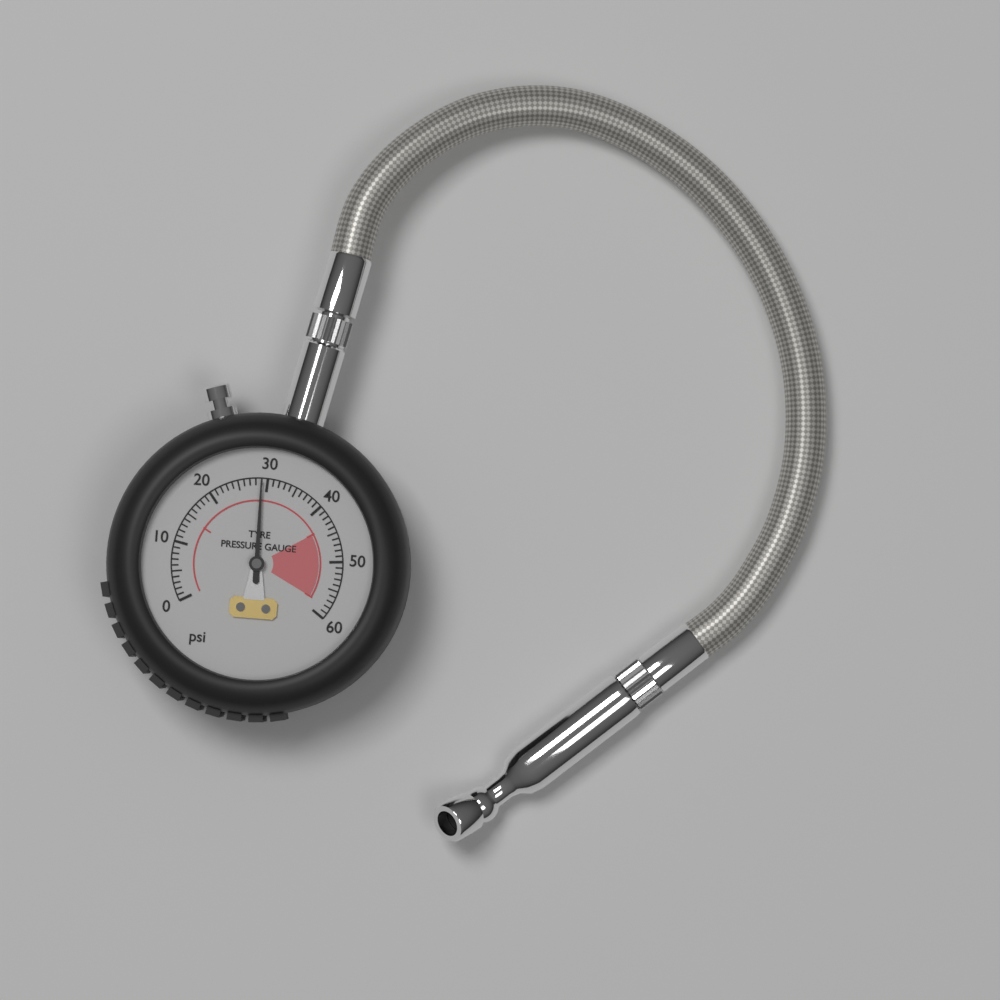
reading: 29 psi
